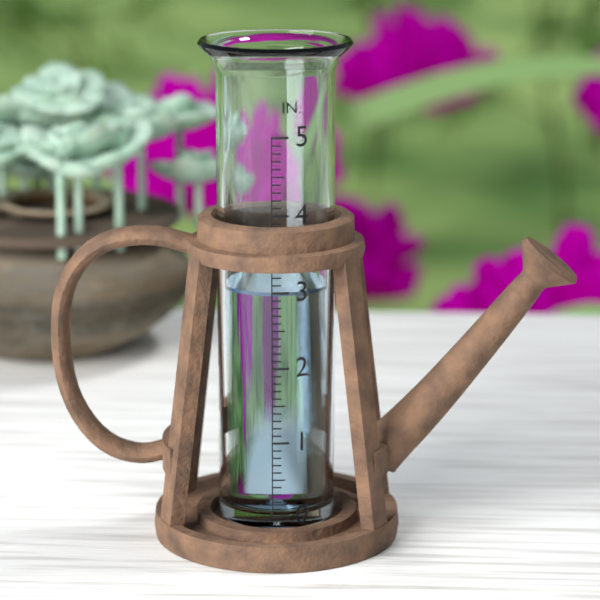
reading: 3.0 in
